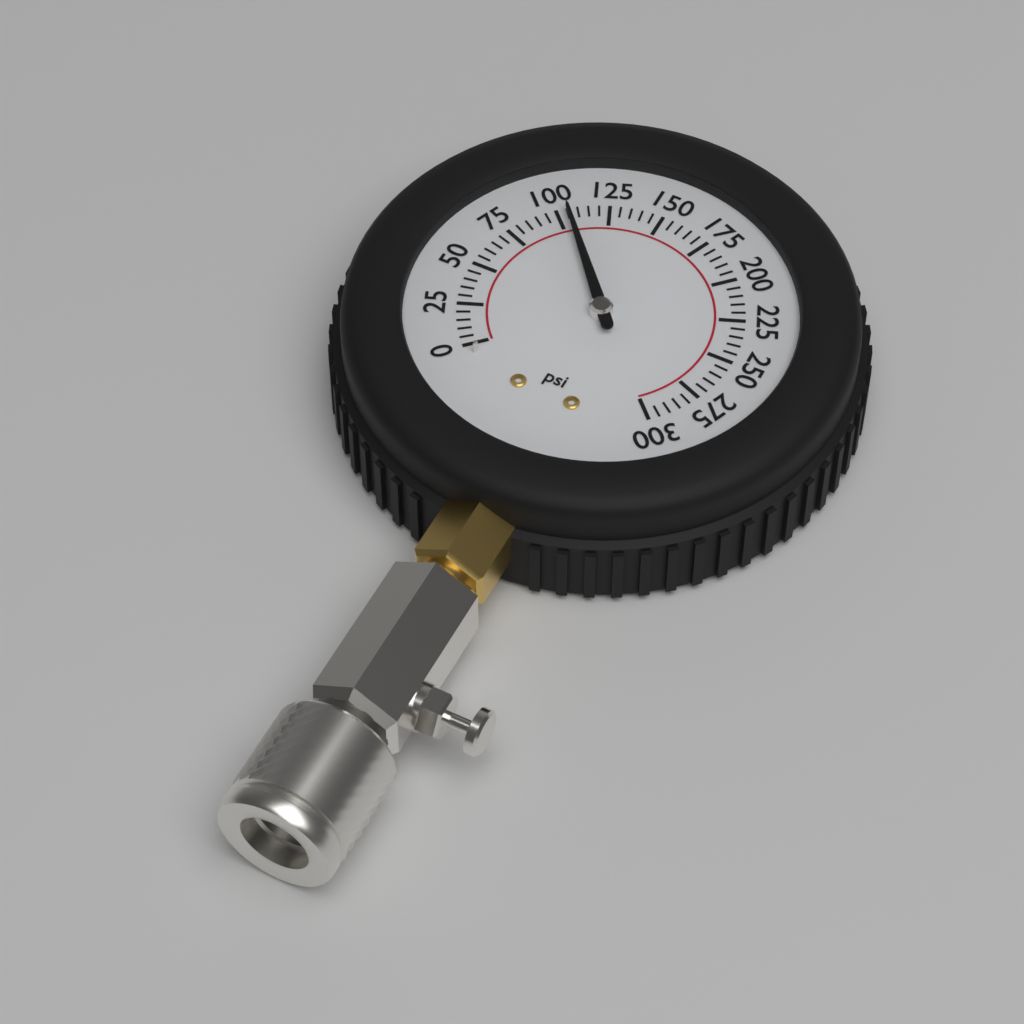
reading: 105 psi
